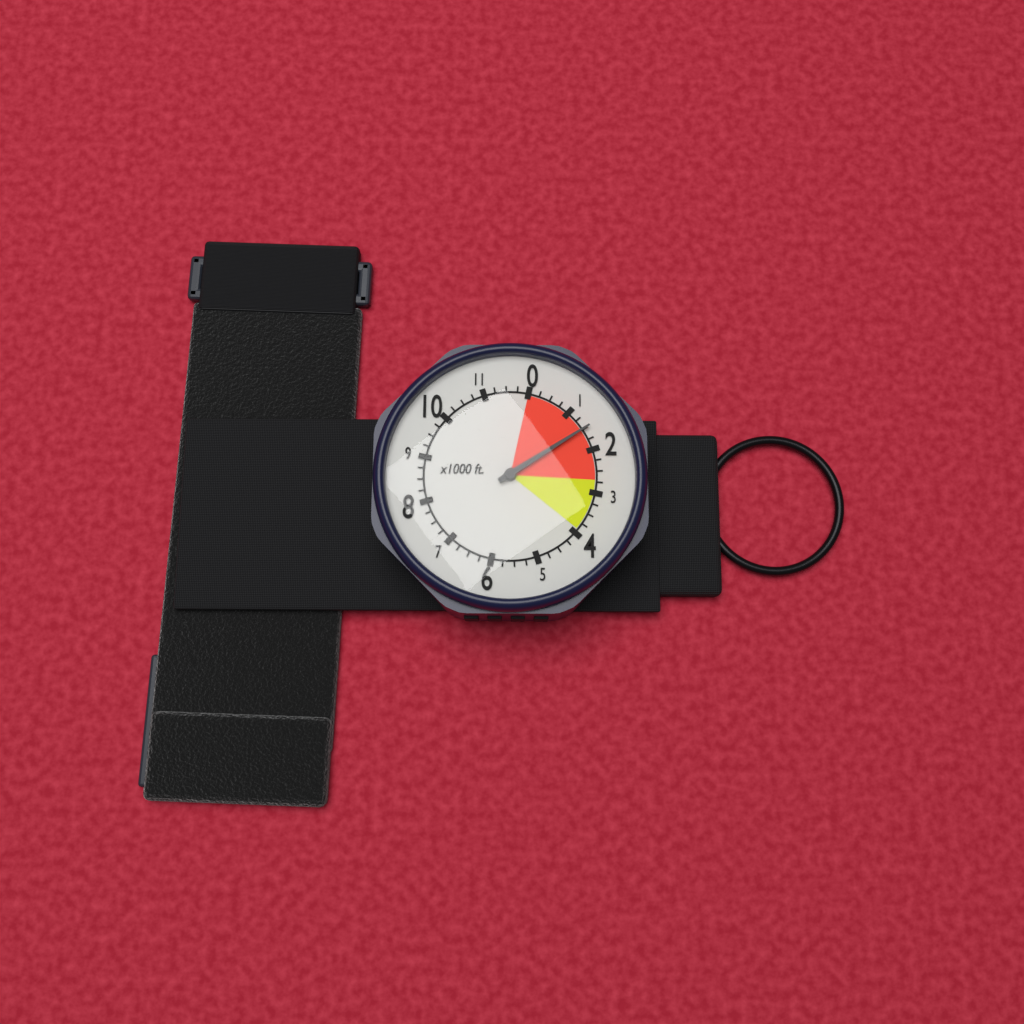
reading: 1500 ft
